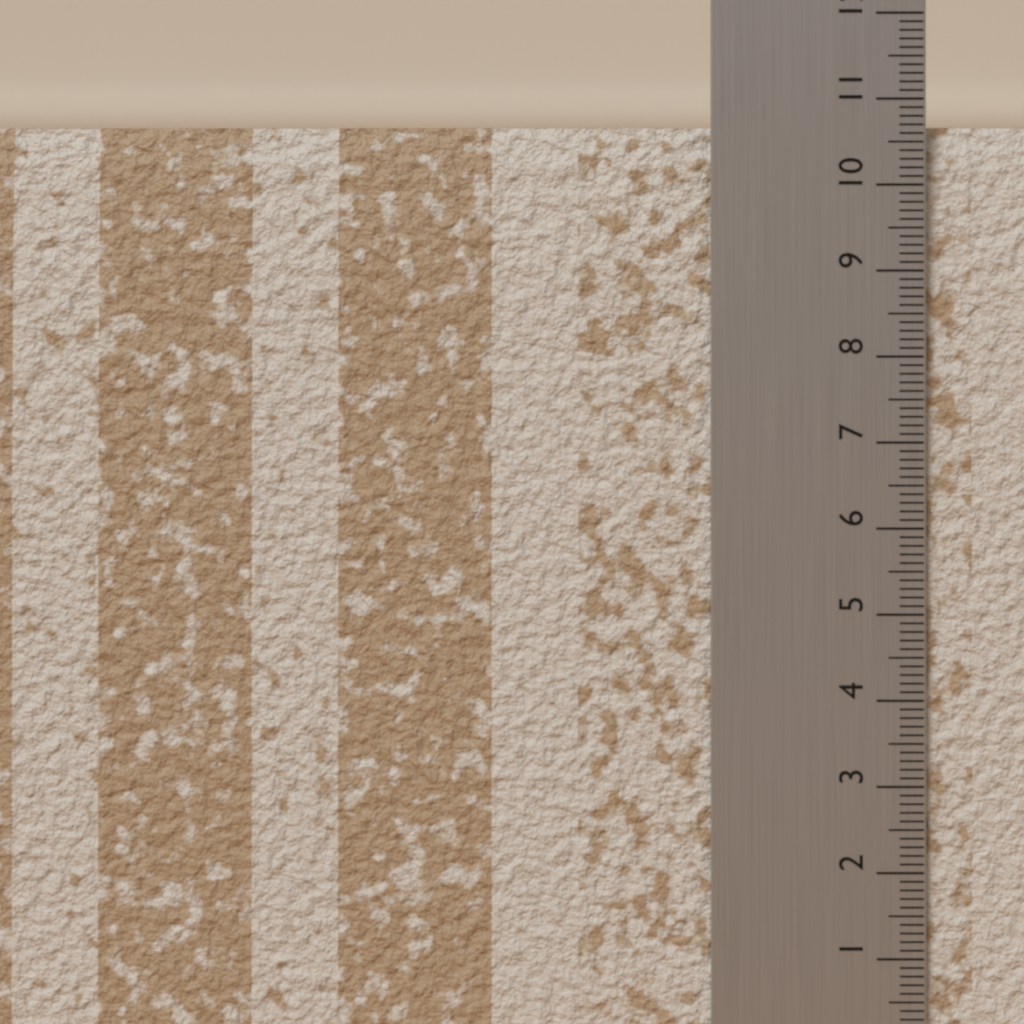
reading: 10.7 (no unit)
